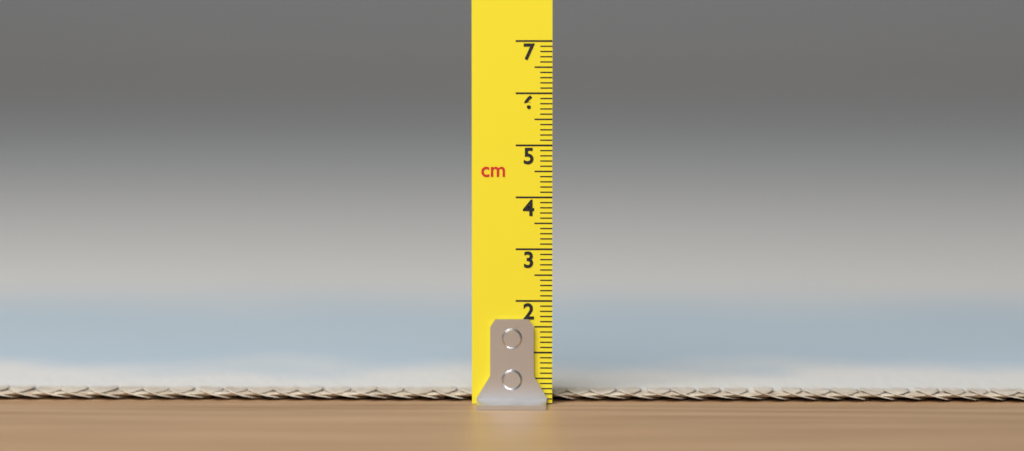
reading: 0.2 cm
